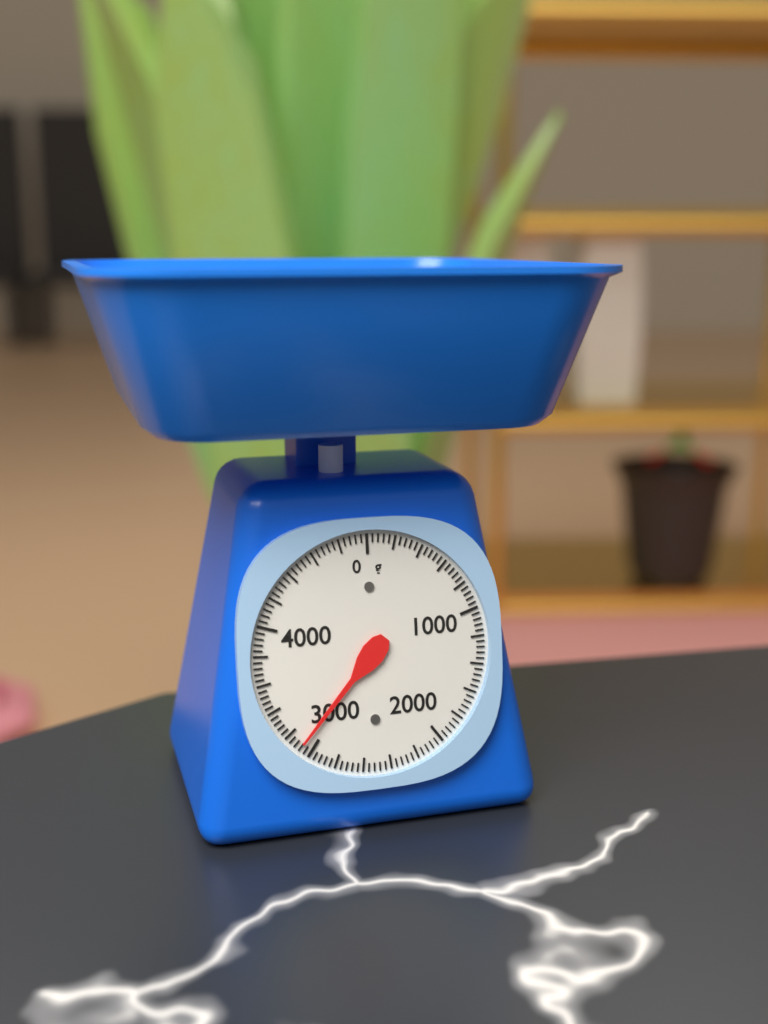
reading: 3080 g
